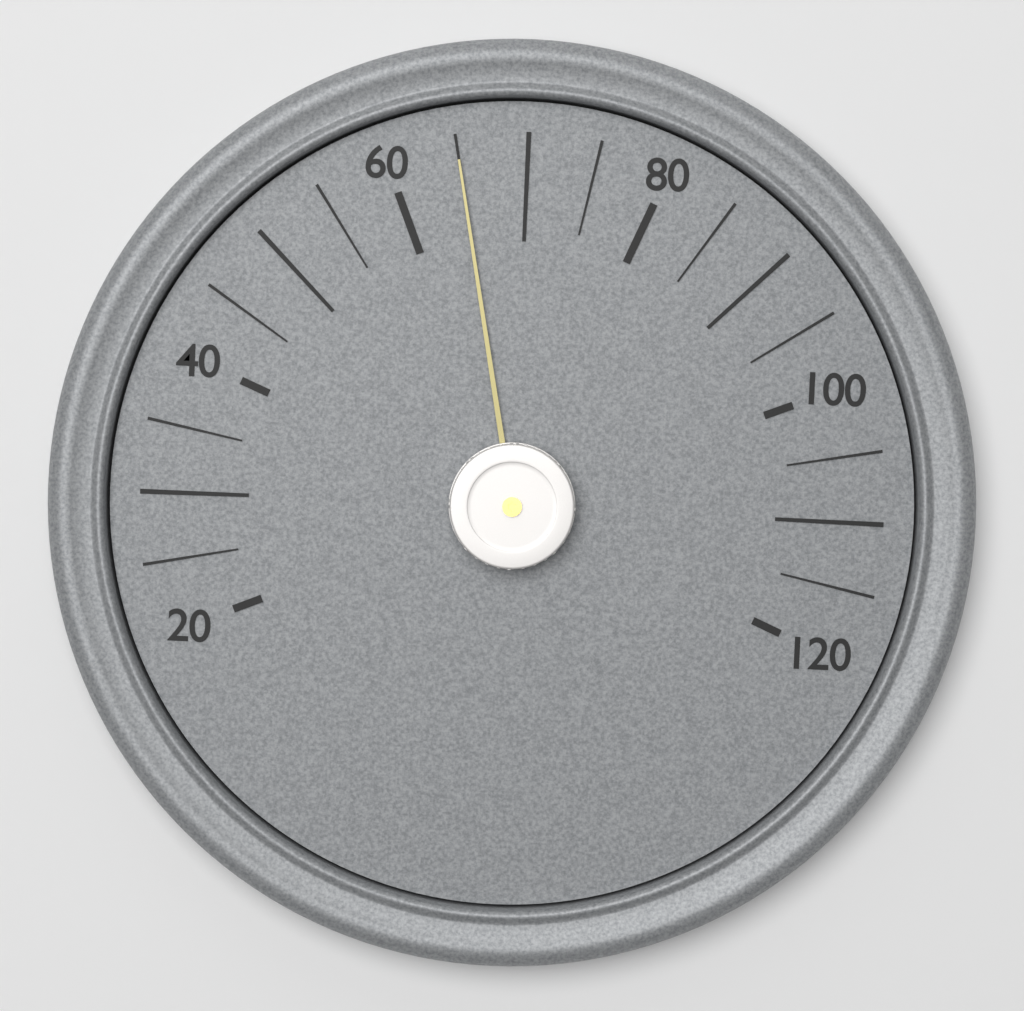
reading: 65 (no unit)
